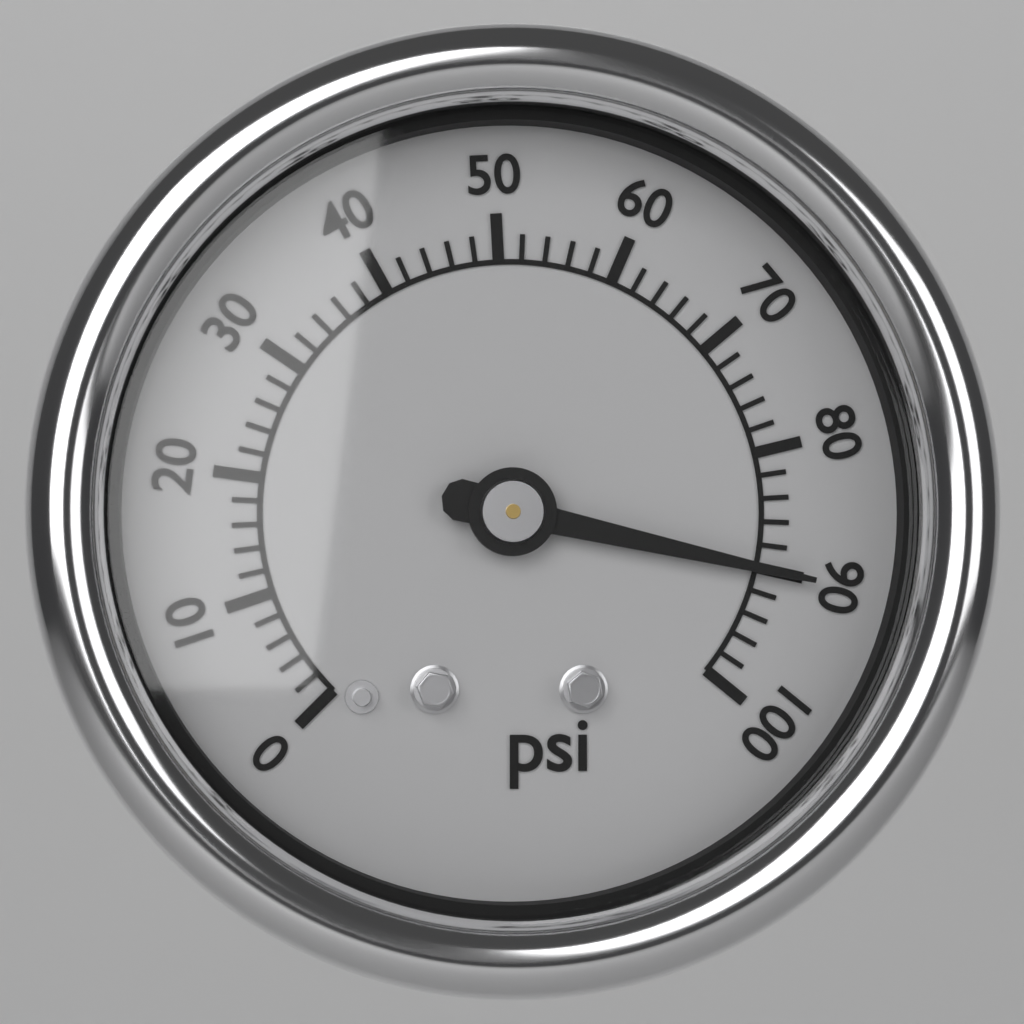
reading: 90 psi
